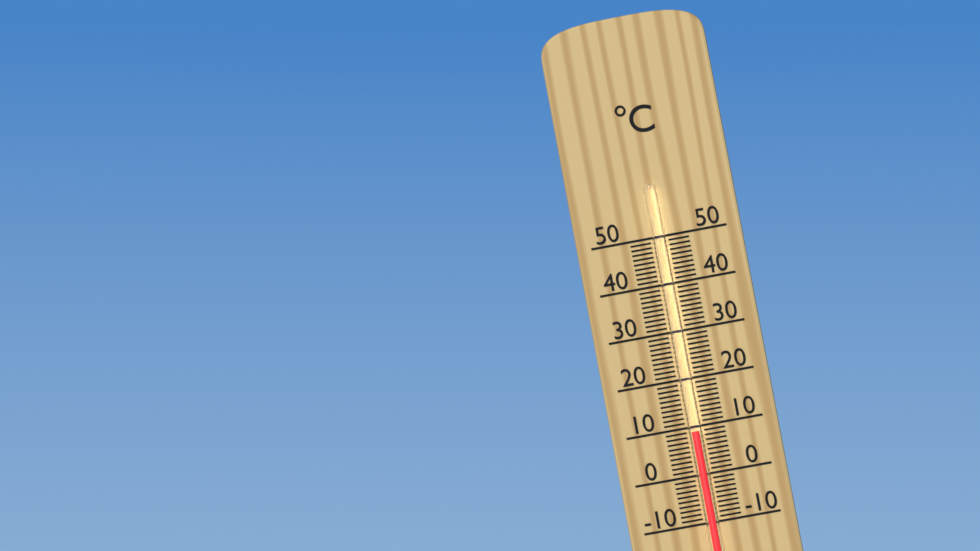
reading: 9 °C
